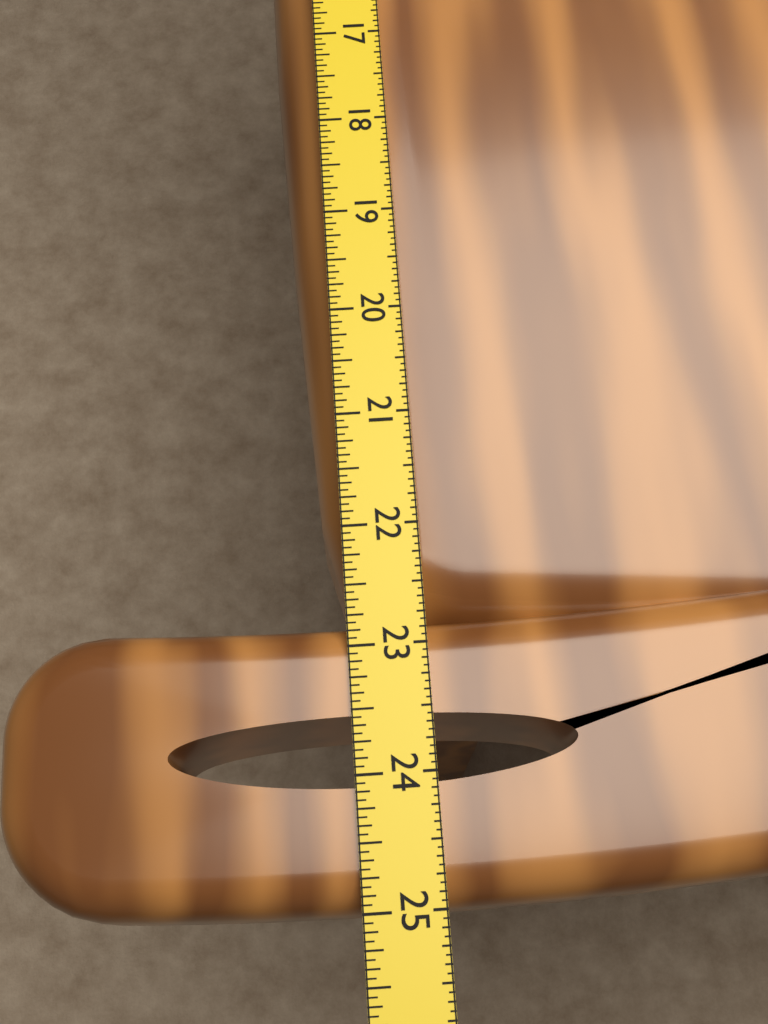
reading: 25.0000 in
